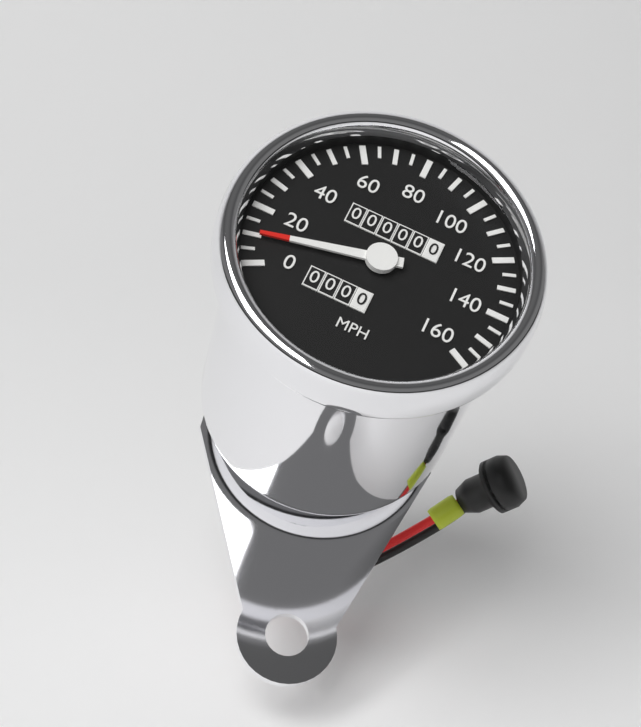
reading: 10 mph
